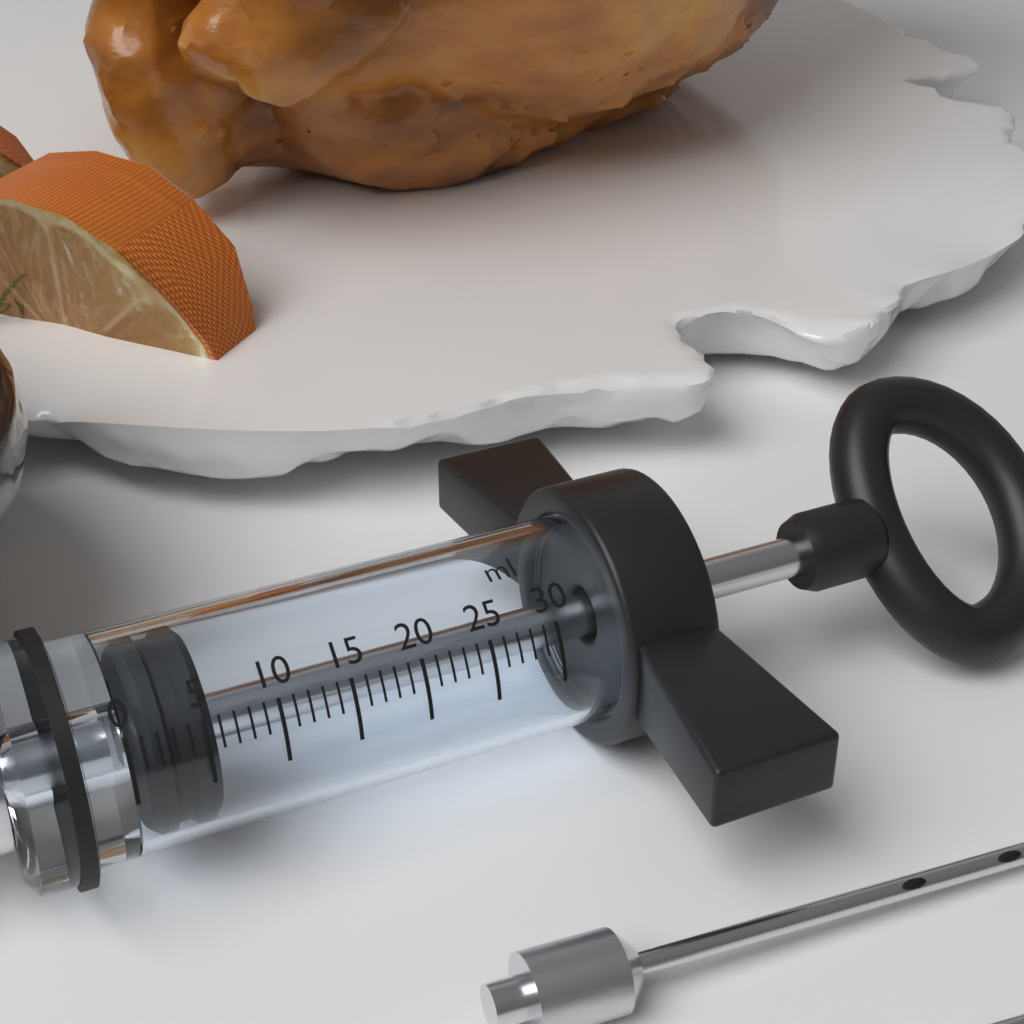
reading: 1 ml
